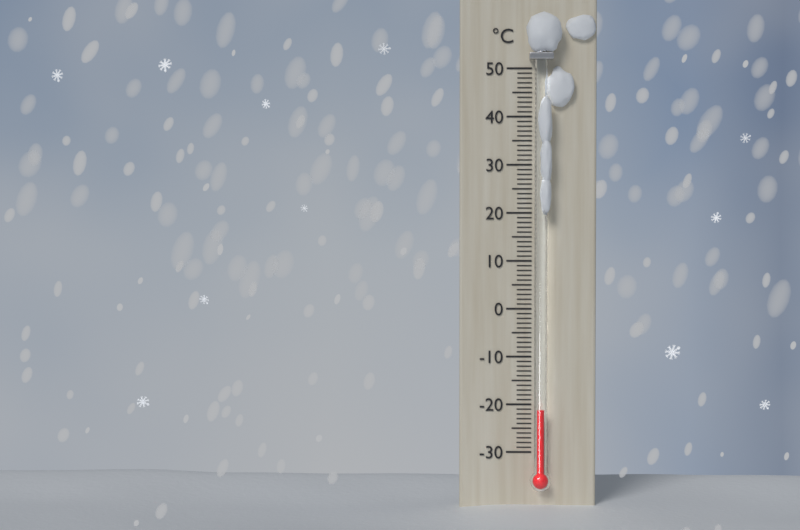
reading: -21 °C
